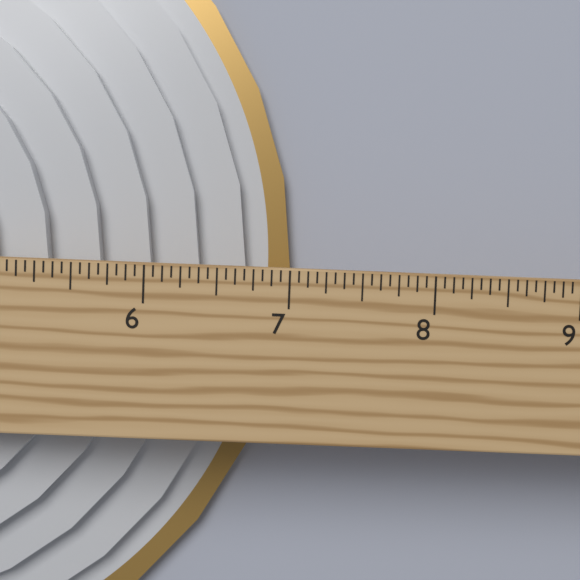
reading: 7.0000 in
